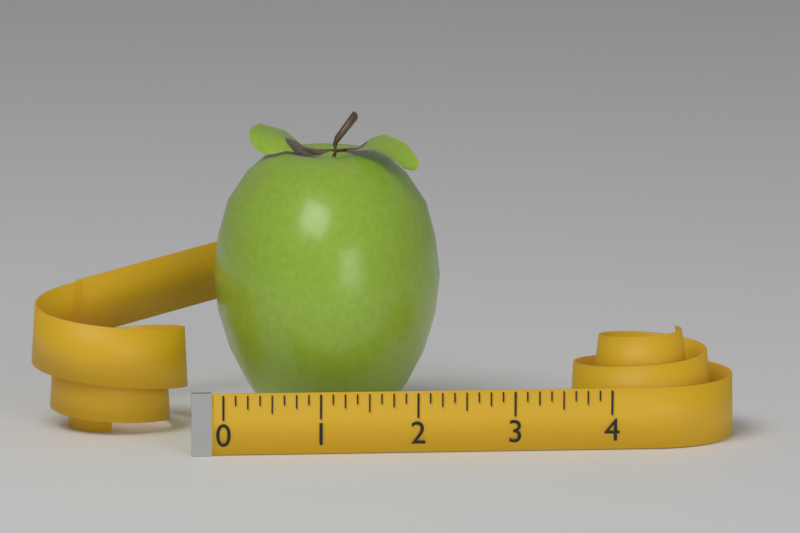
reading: 2.375 (no unit)
